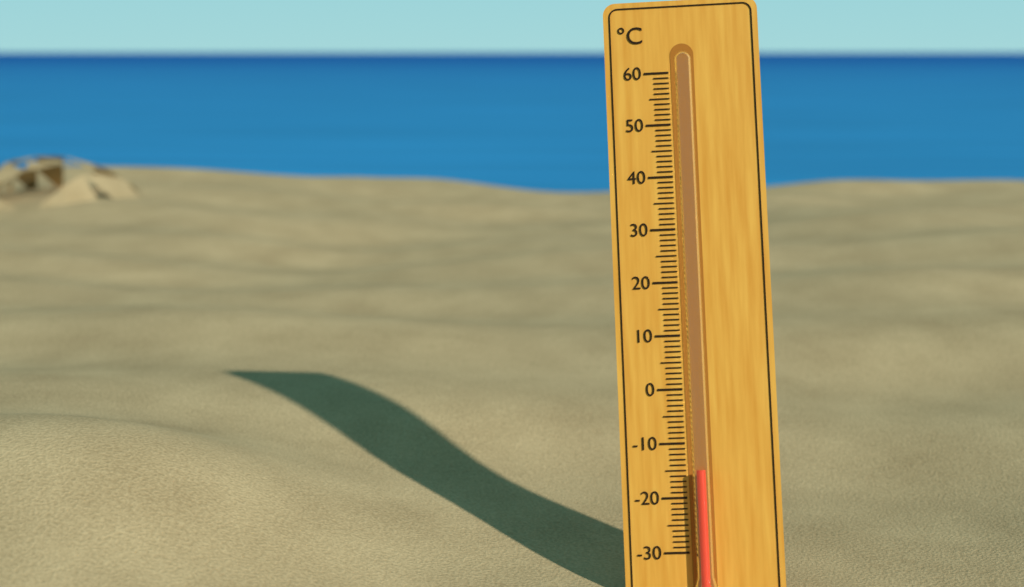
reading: -15 °C
